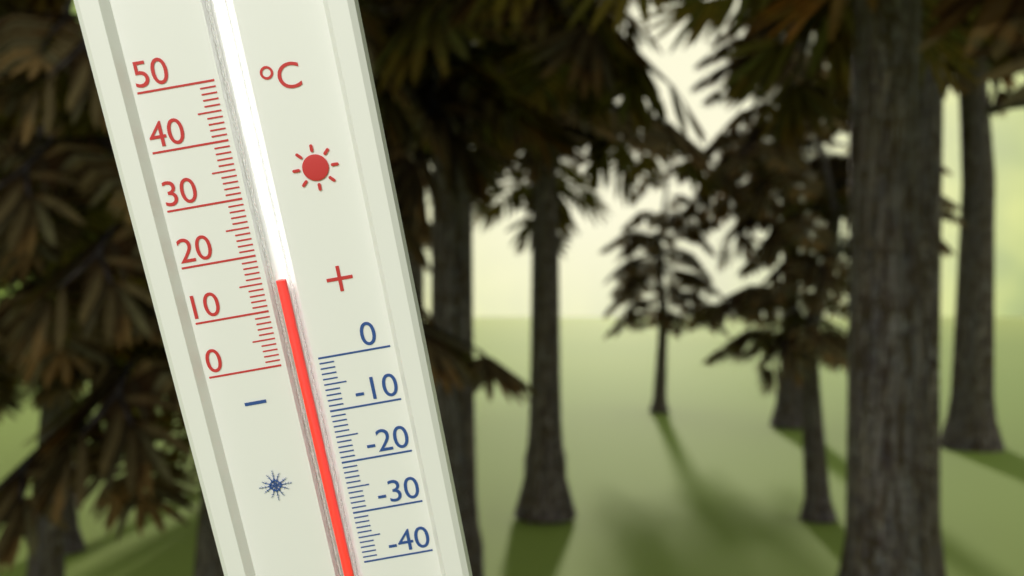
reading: 15 °C
